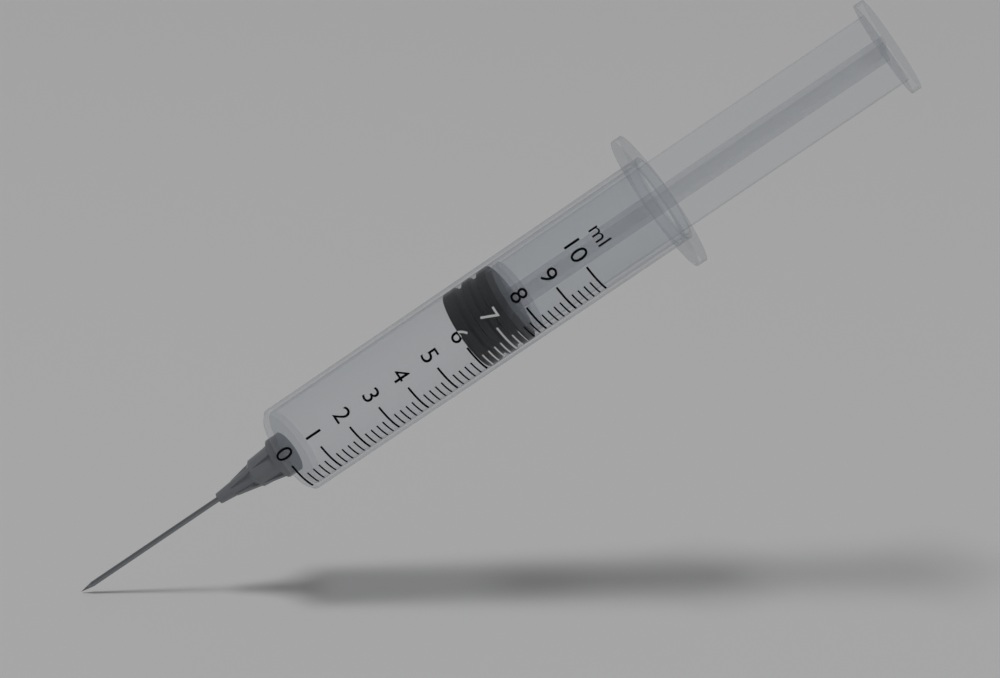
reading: 6.0 ml
